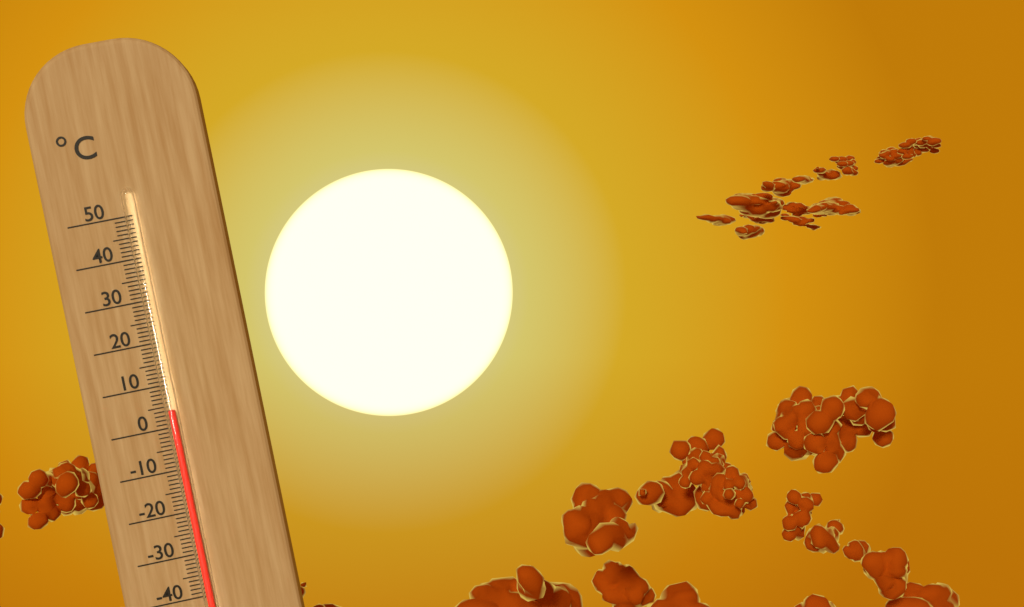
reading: 4 °C
